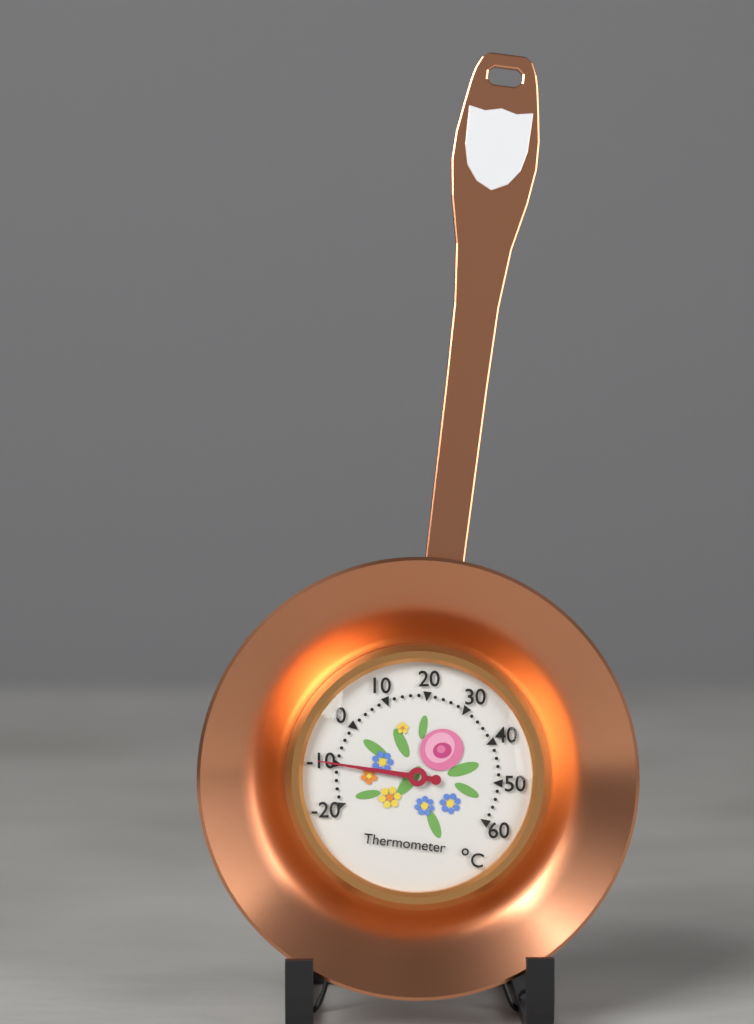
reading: -10 °C
